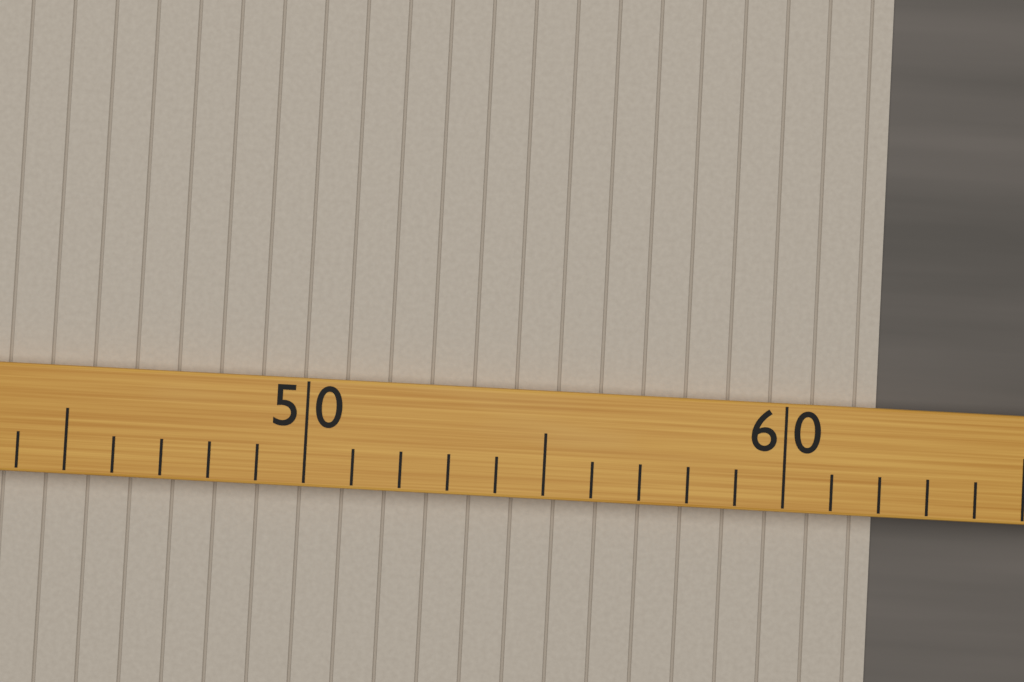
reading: 62 (no unit)
